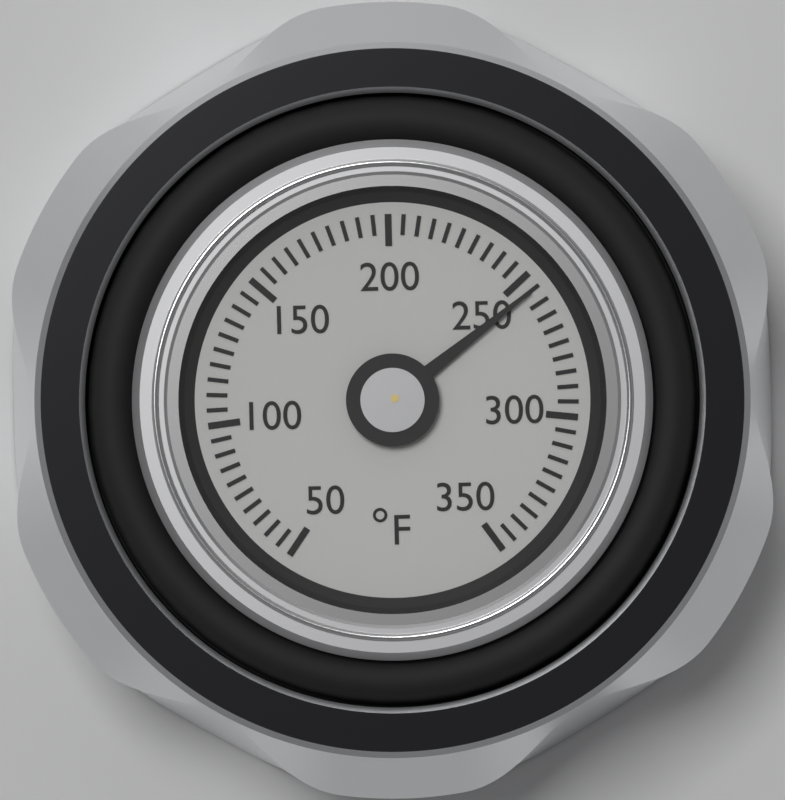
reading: 255 °F
